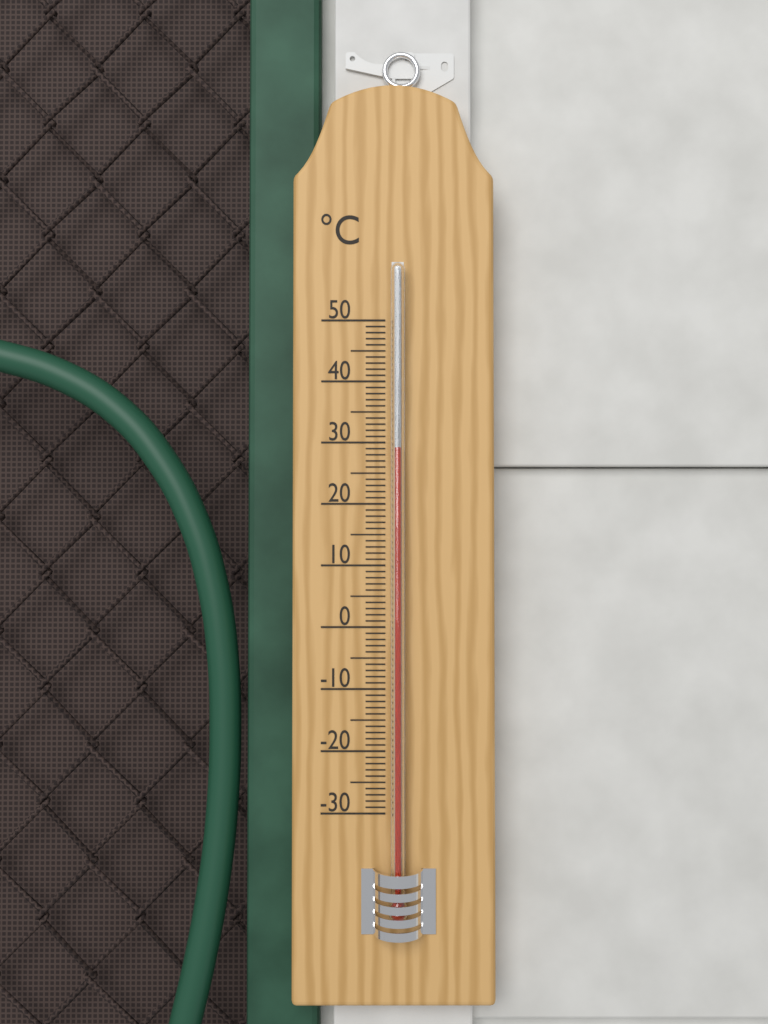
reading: 29 °C
